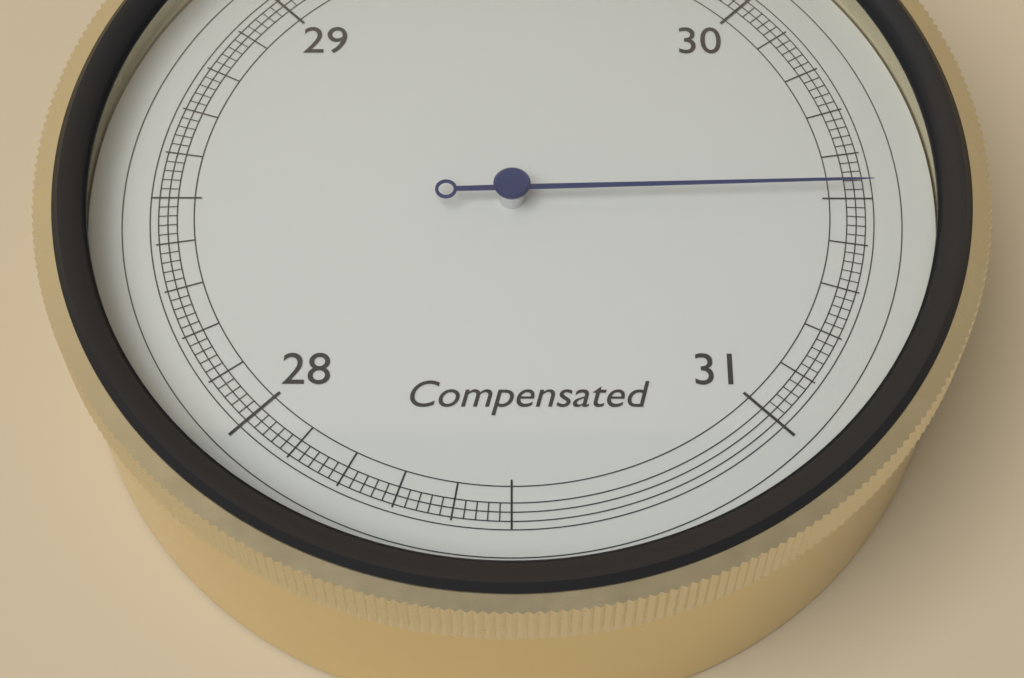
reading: 30.48 inHg
